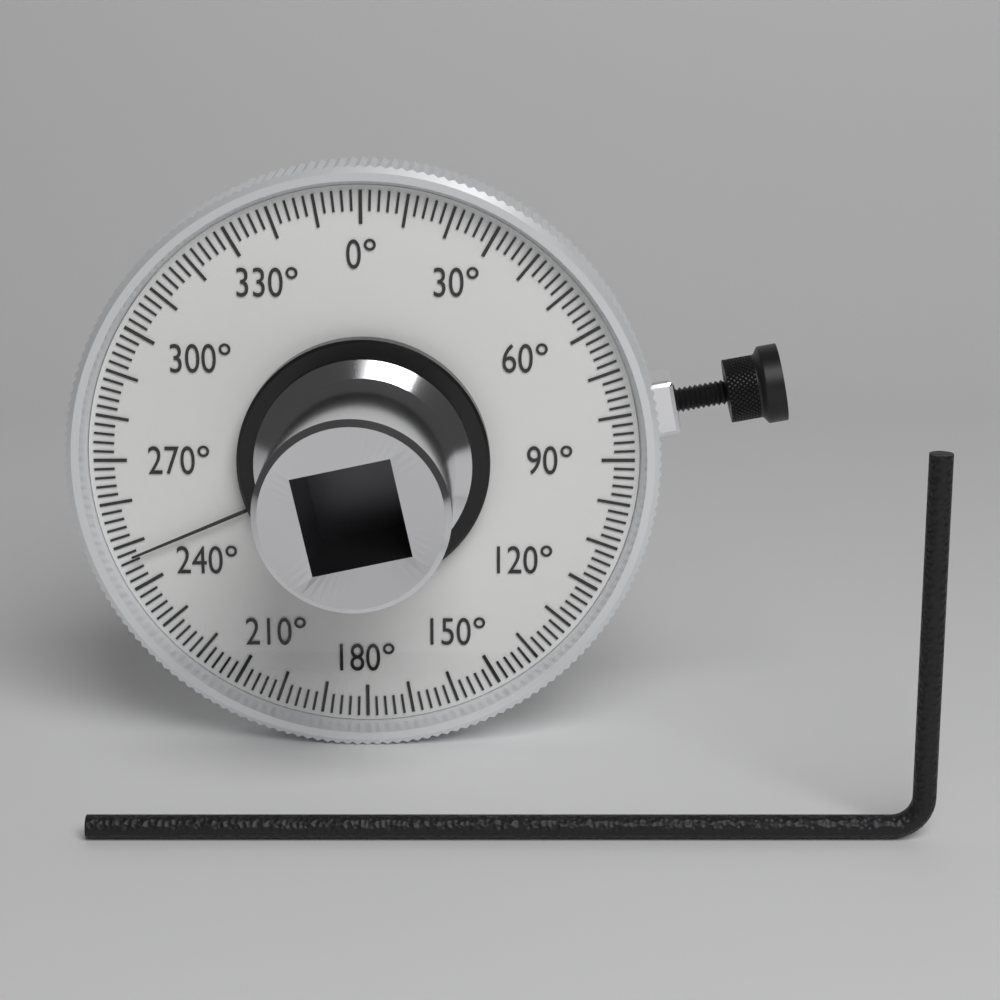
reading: 247 °
